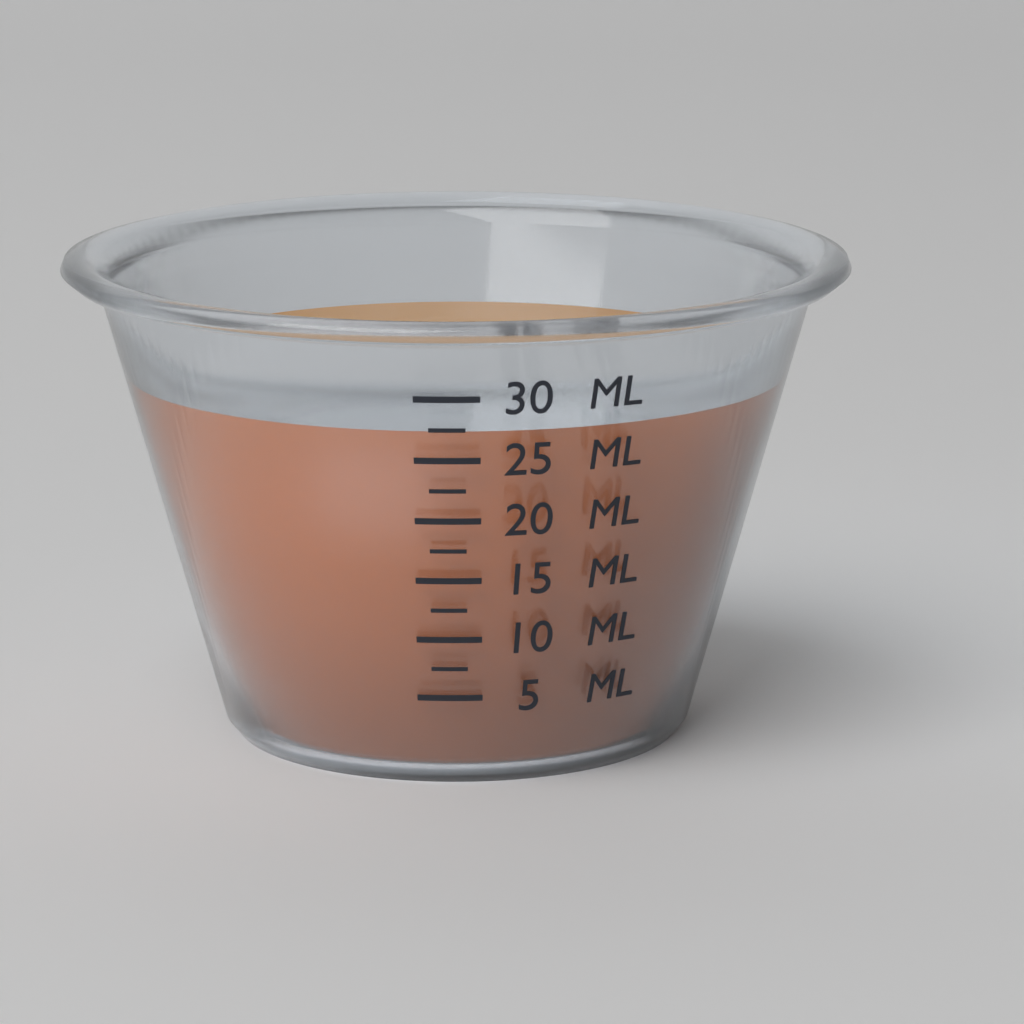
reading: 27.5 ml
